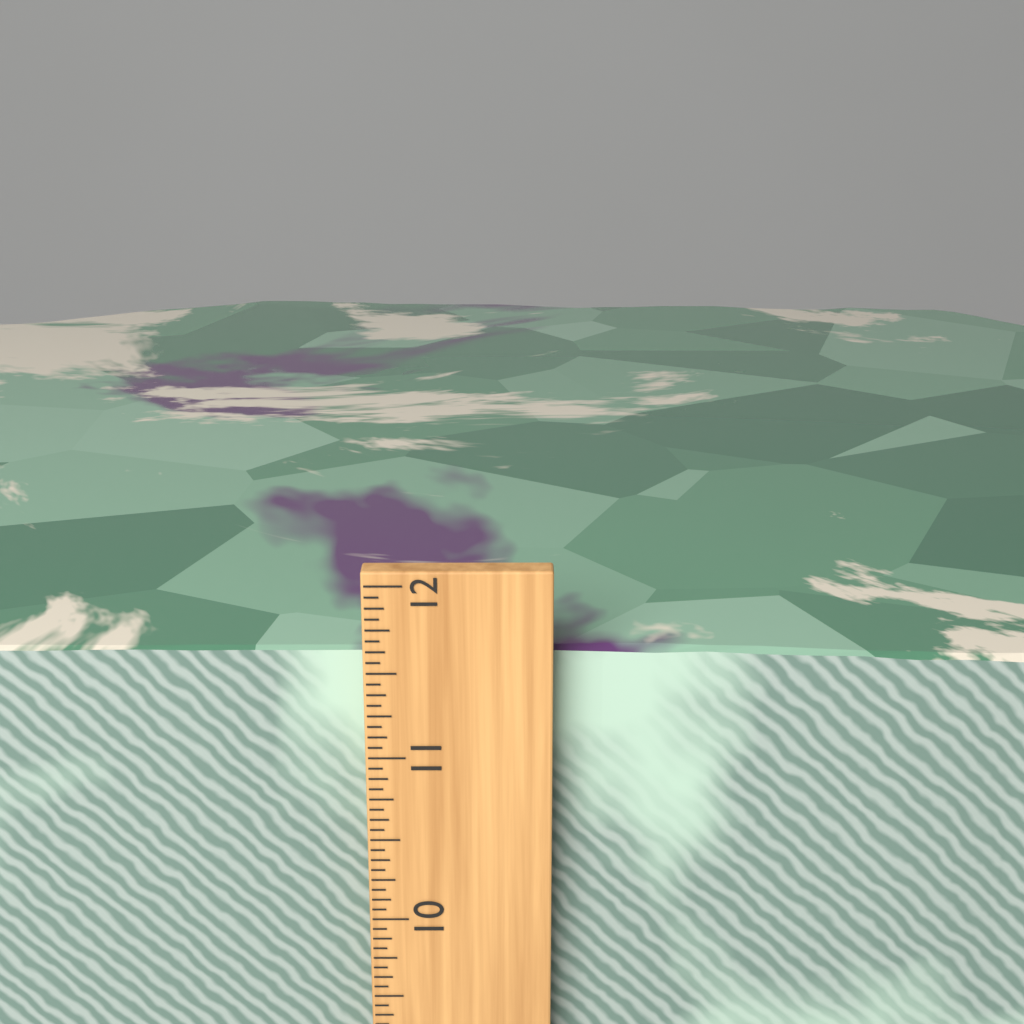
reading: 11.5625 inch
